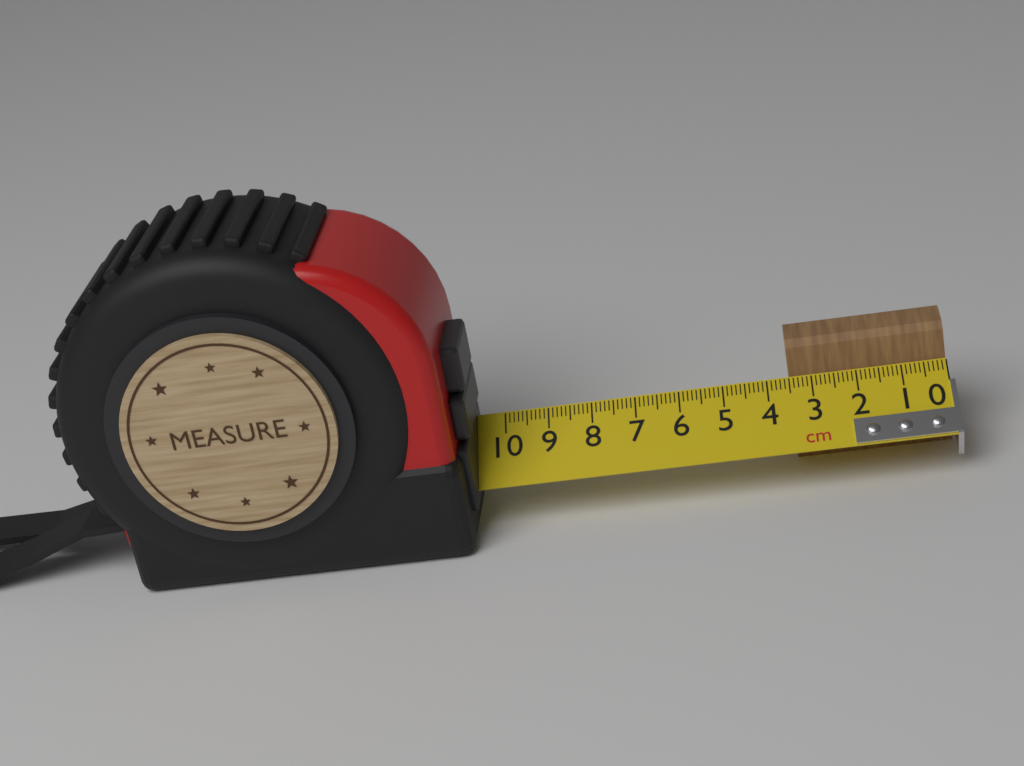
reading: 3.5 cm
